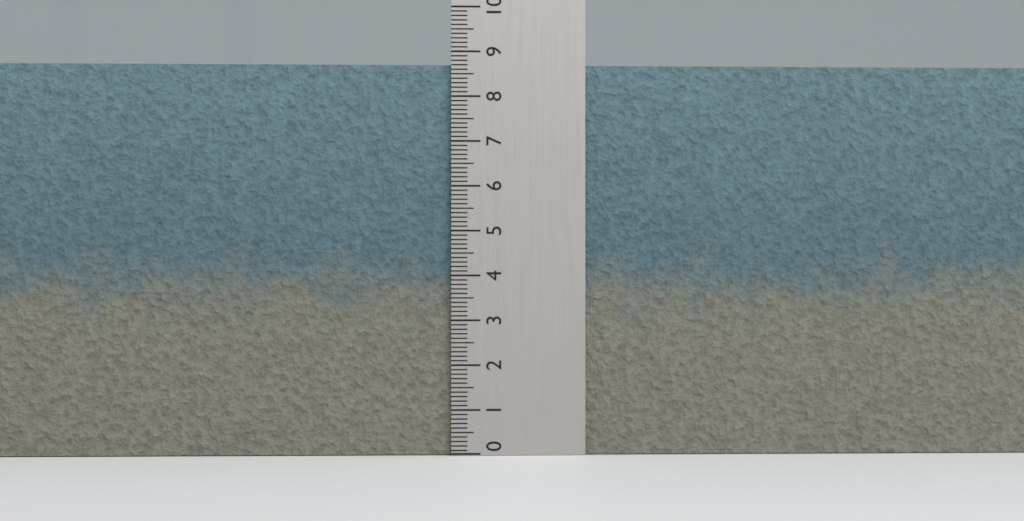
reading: 8.7 (no unit)
